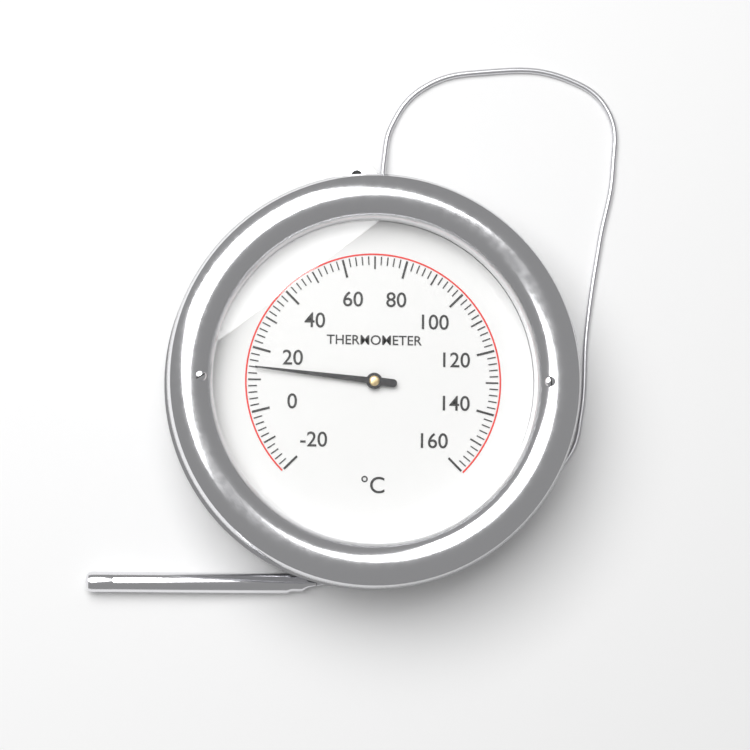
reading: 14 °C
